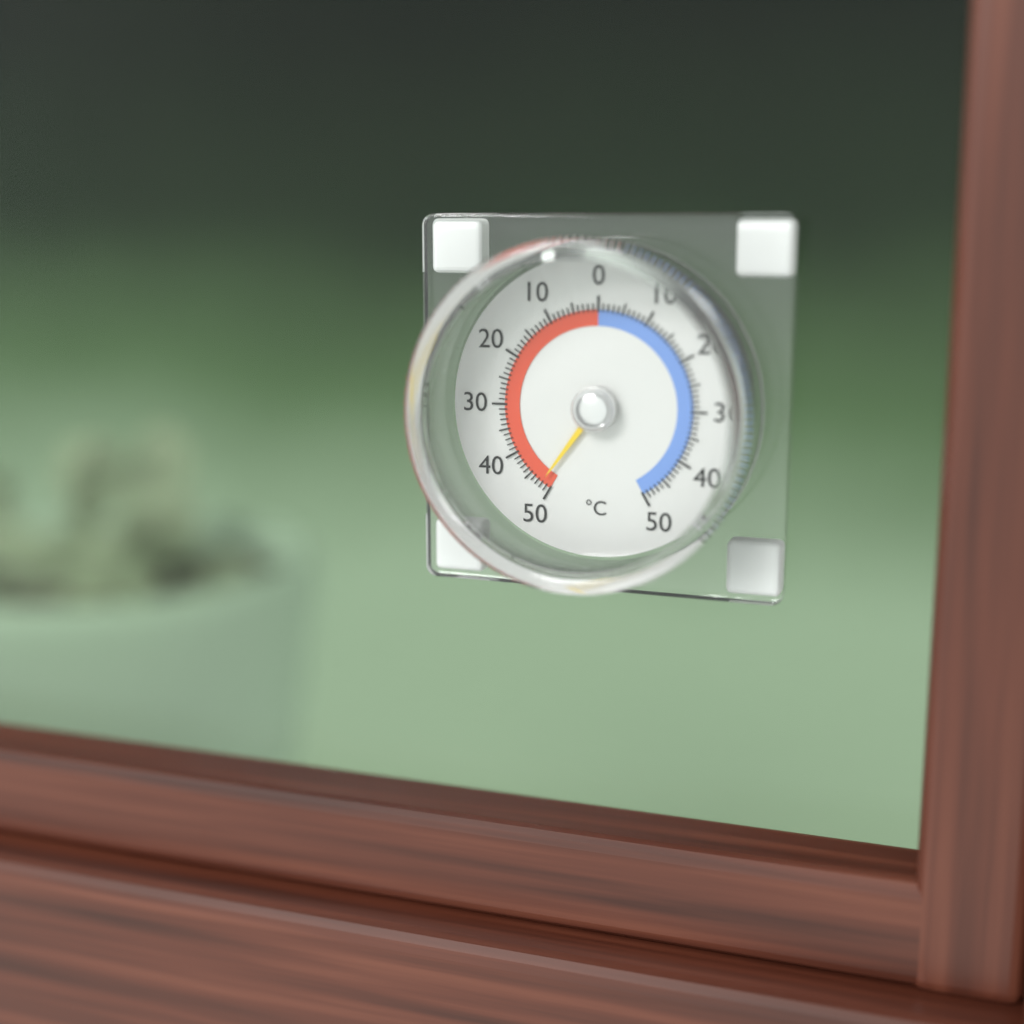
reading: 48 °C
